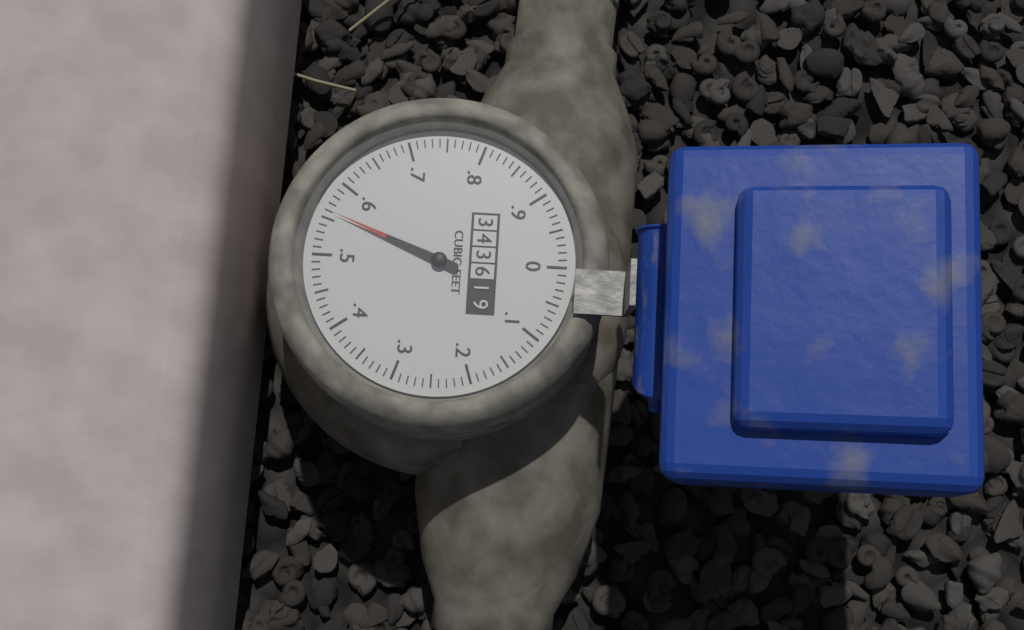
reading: 0.56 cubic feet
